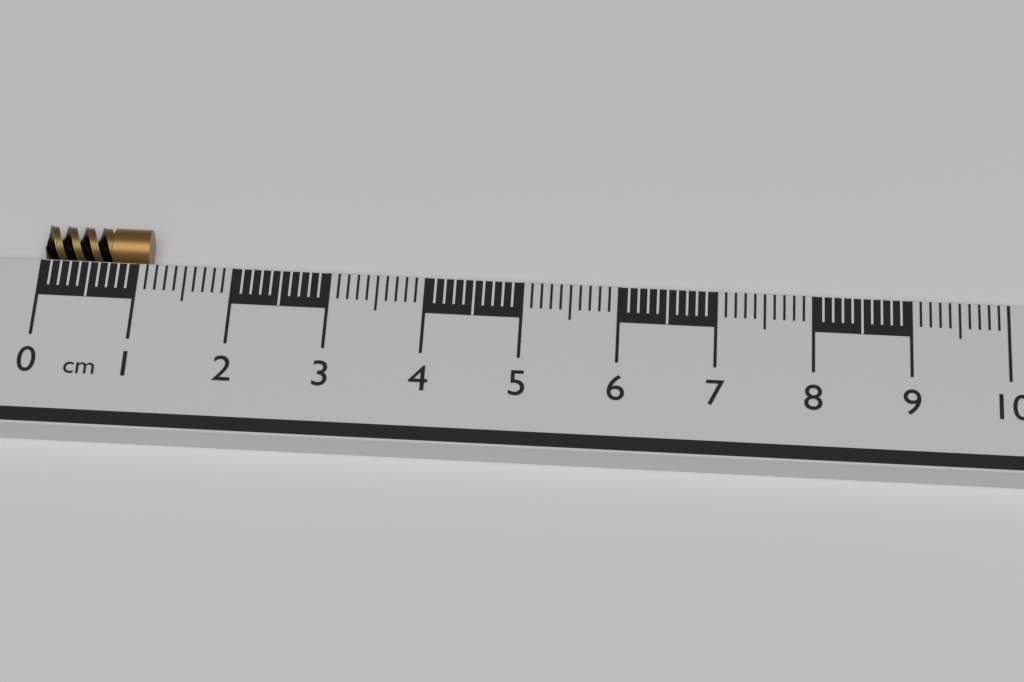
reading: 1.1 cm
